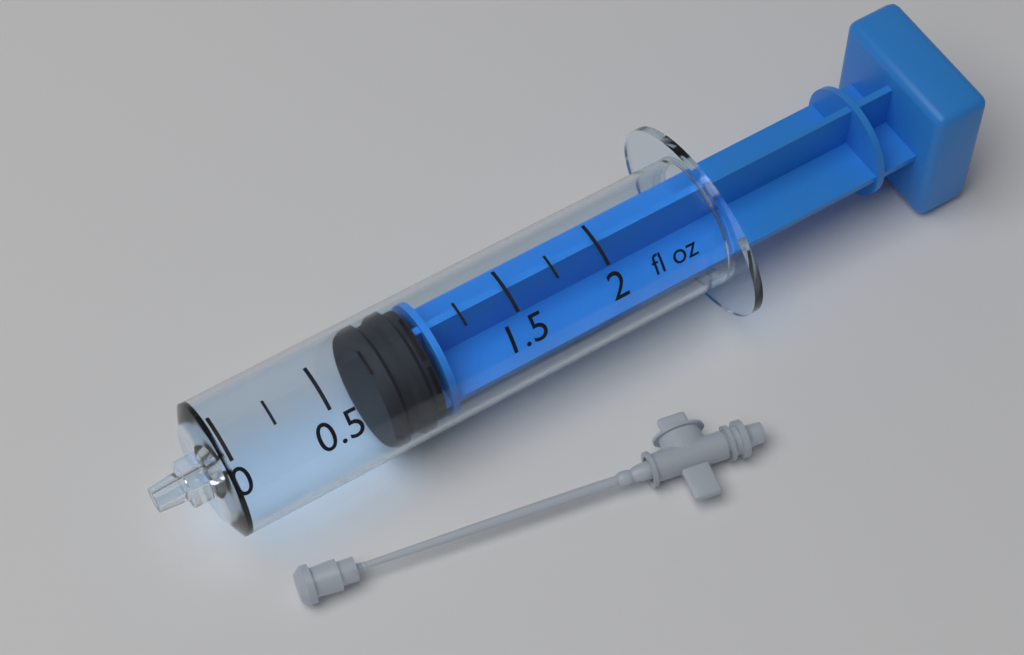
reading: 0.75 fl oz
